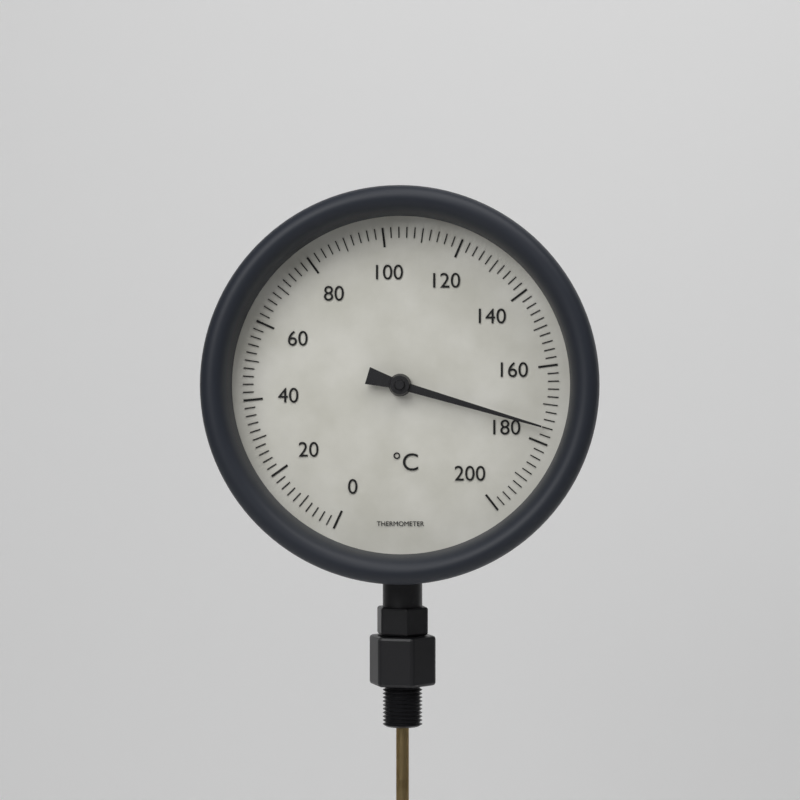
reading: 176 °C
